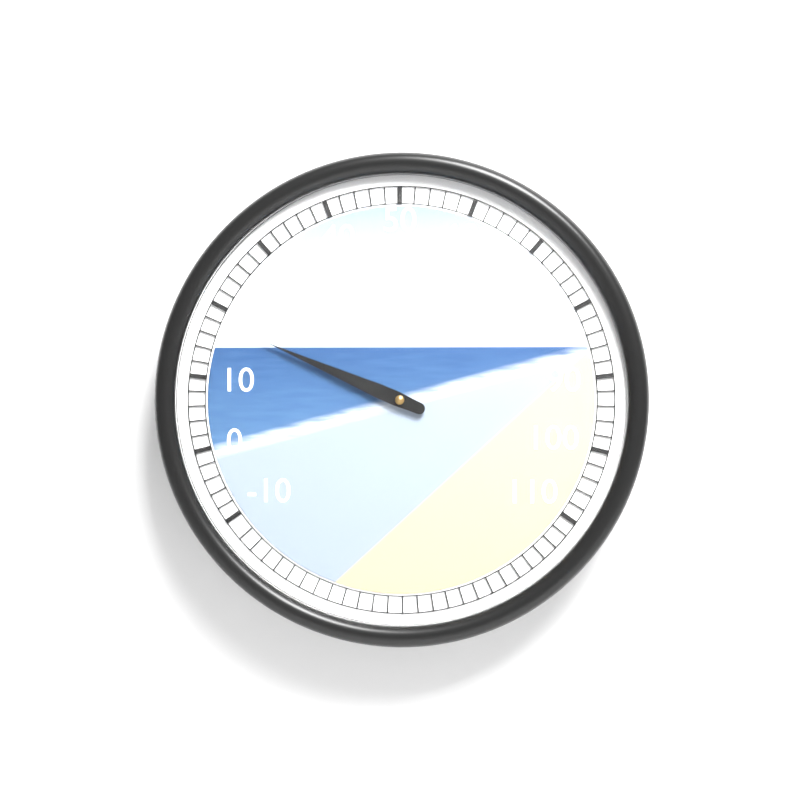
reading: 18 (no unit)
